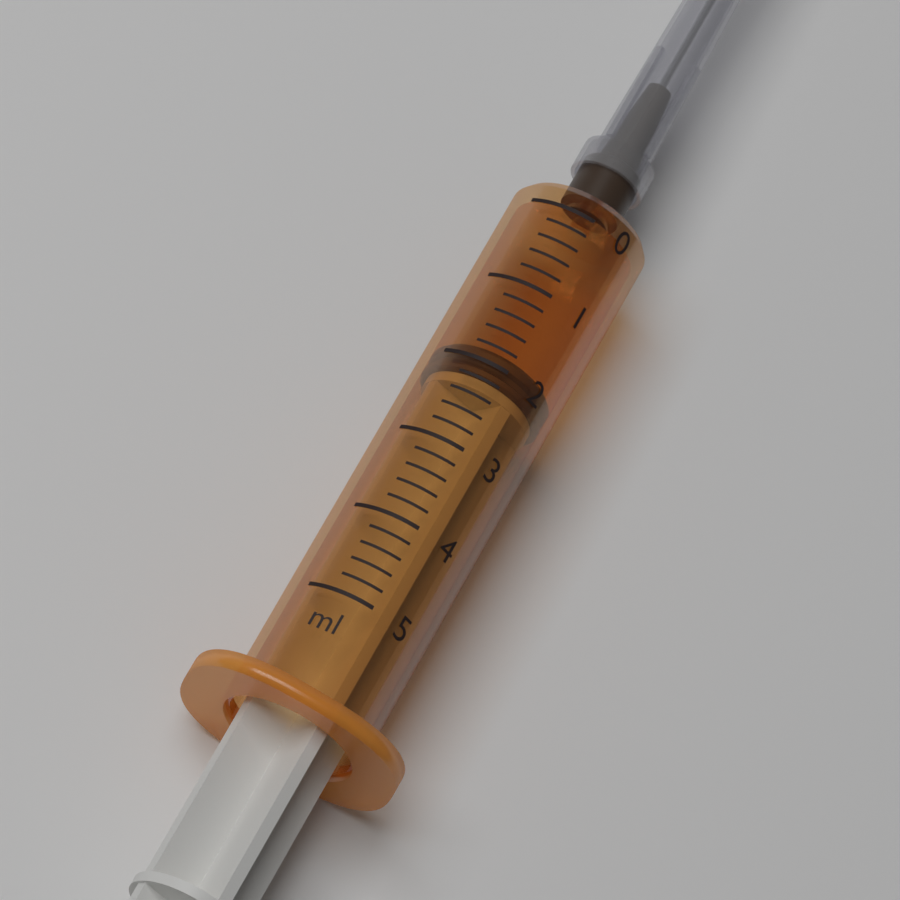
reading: 1.8 ml
